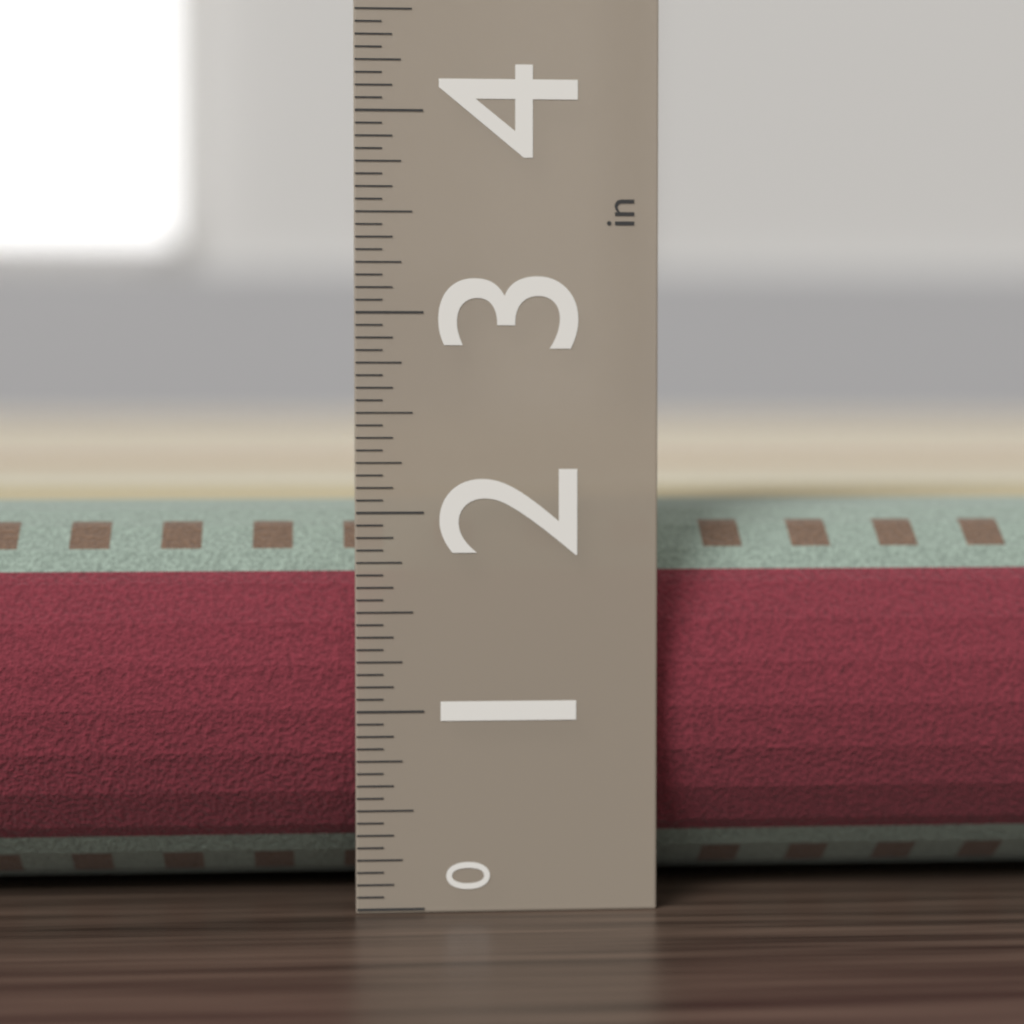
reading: 2.0000 in
